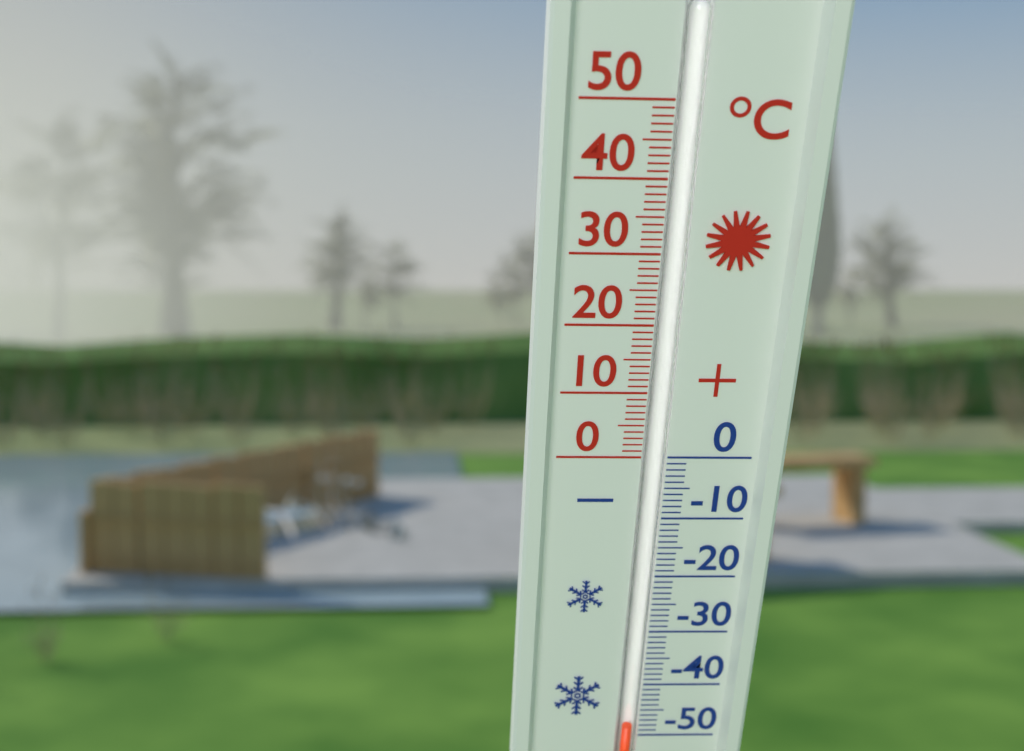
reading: -48 °C
